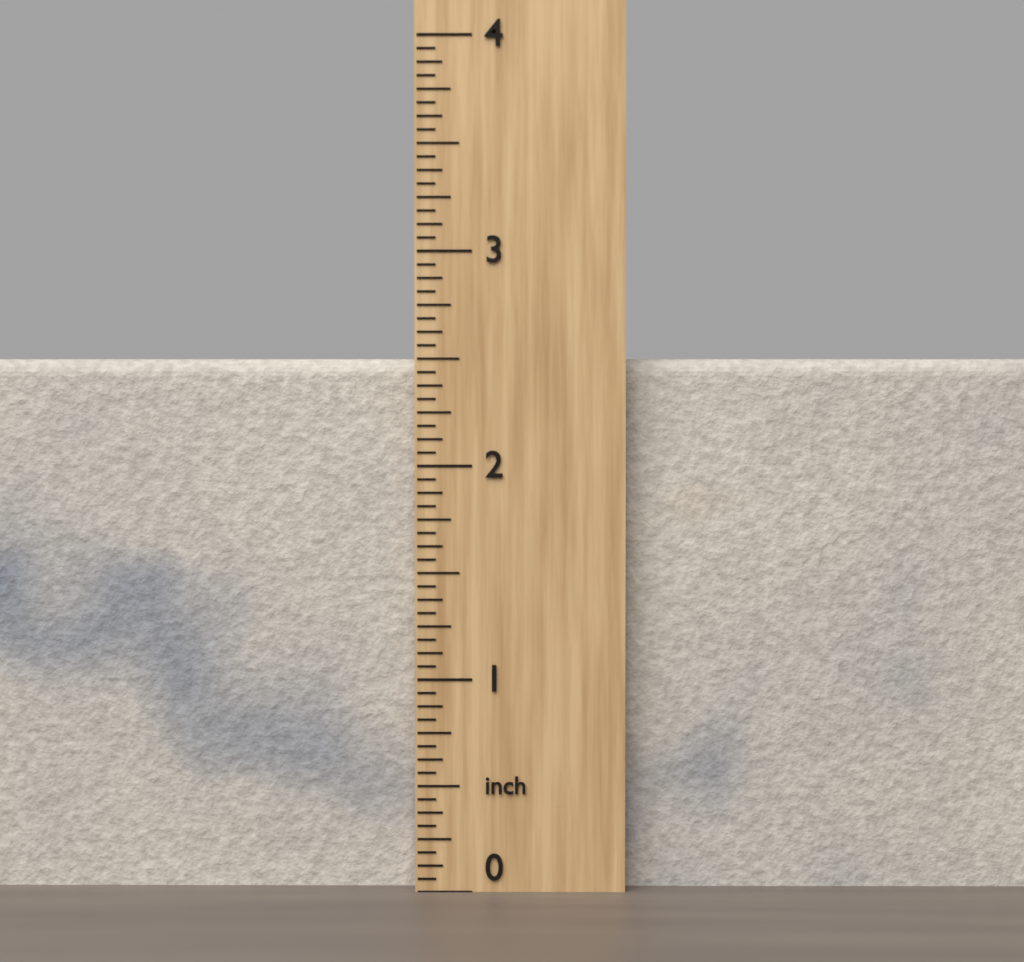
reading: 2.5000 inch
